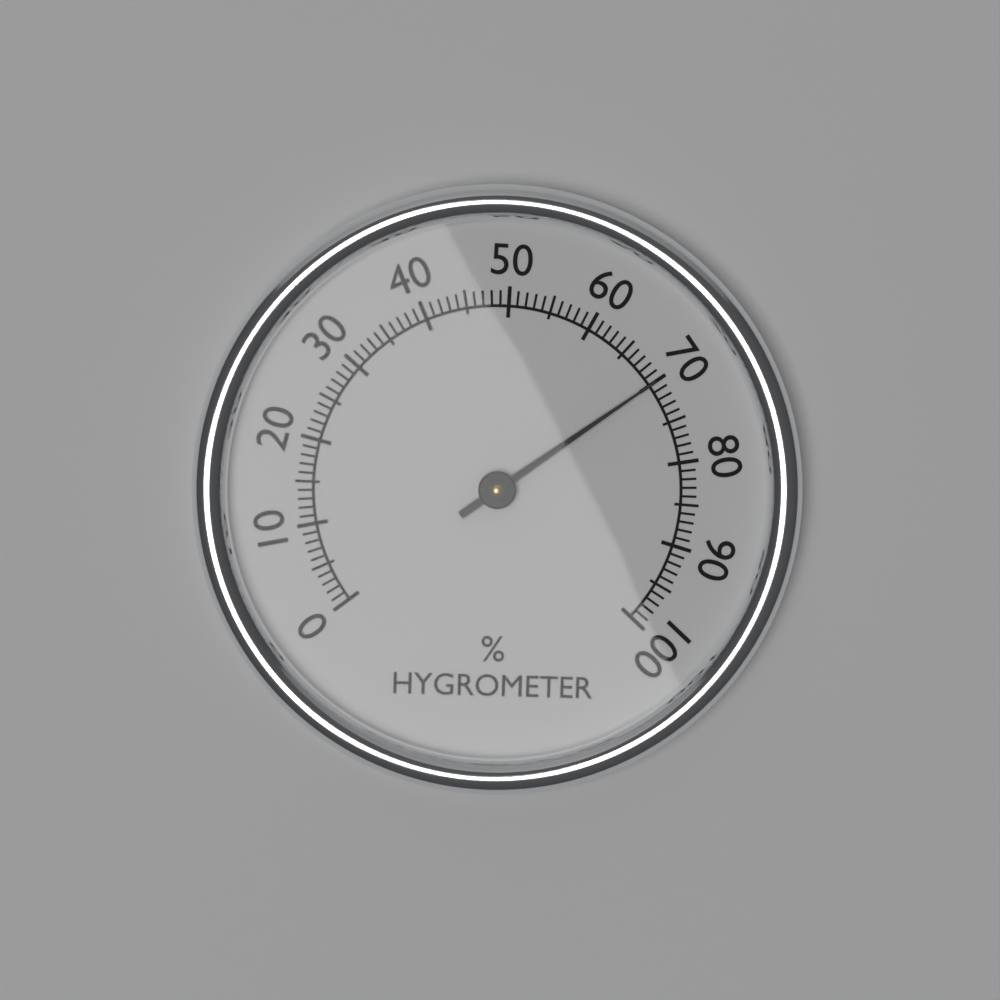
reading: 70 %
